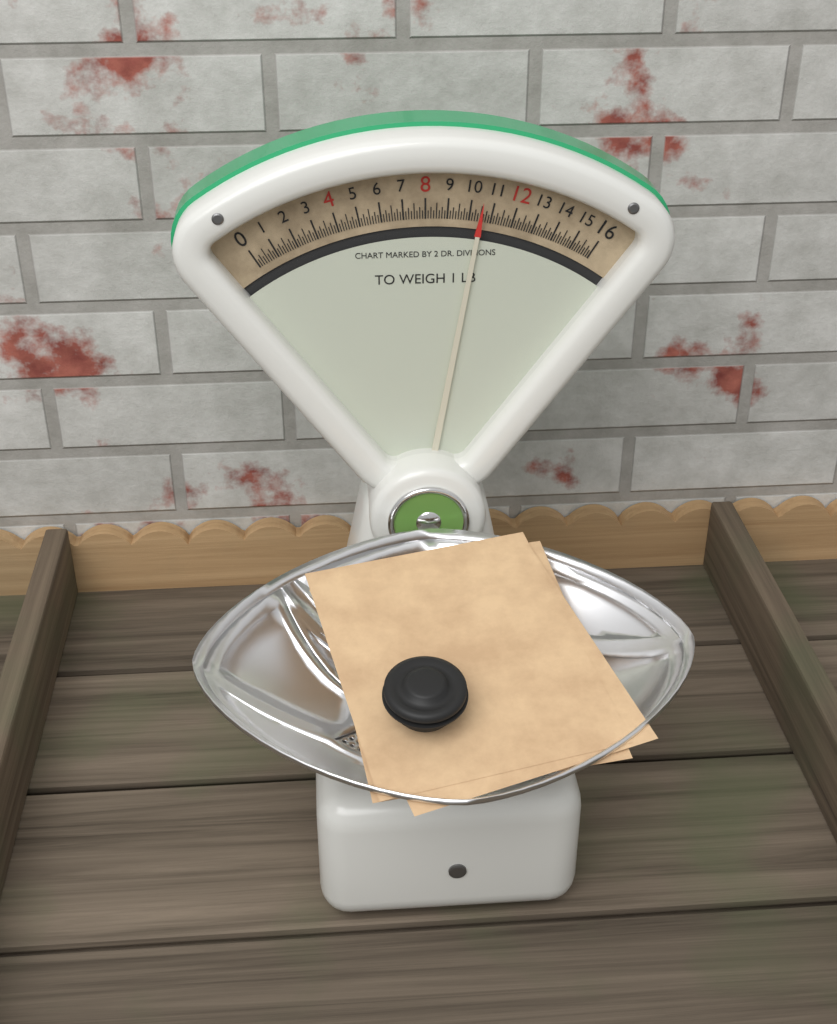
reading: 10.500 oz
